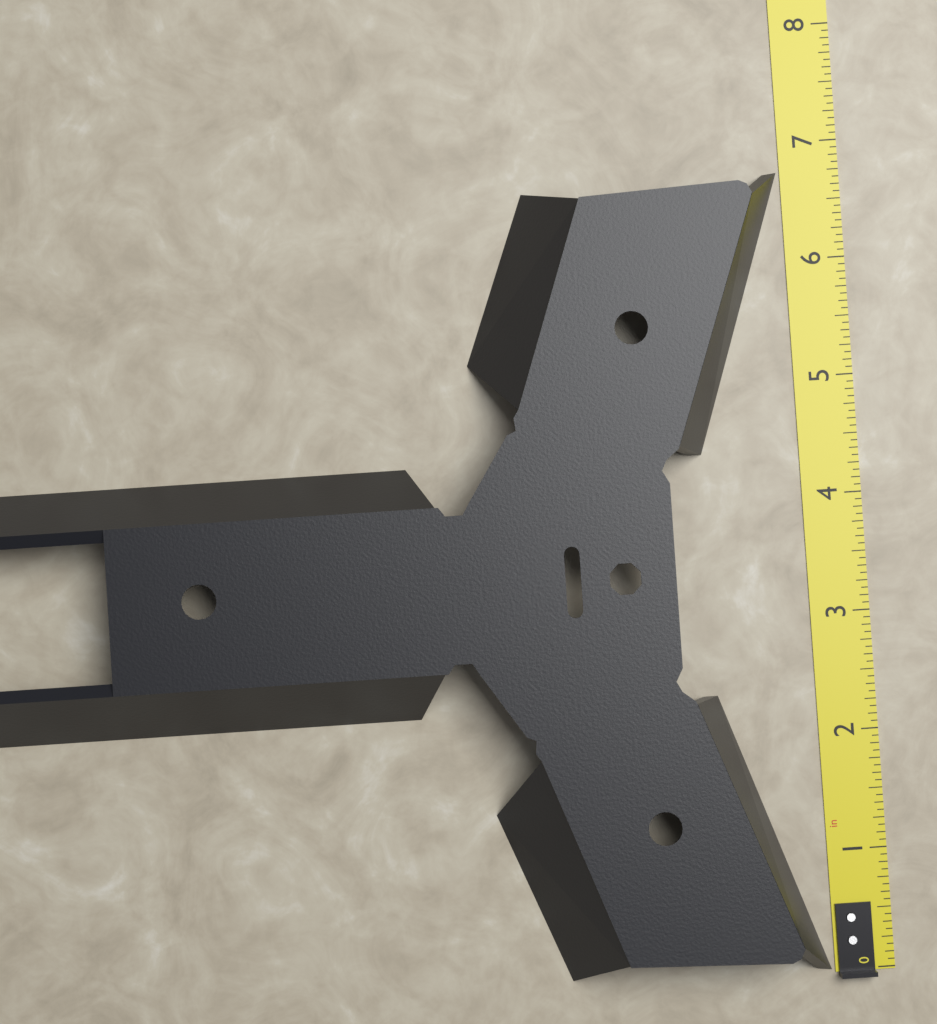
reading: 6.7500 in
